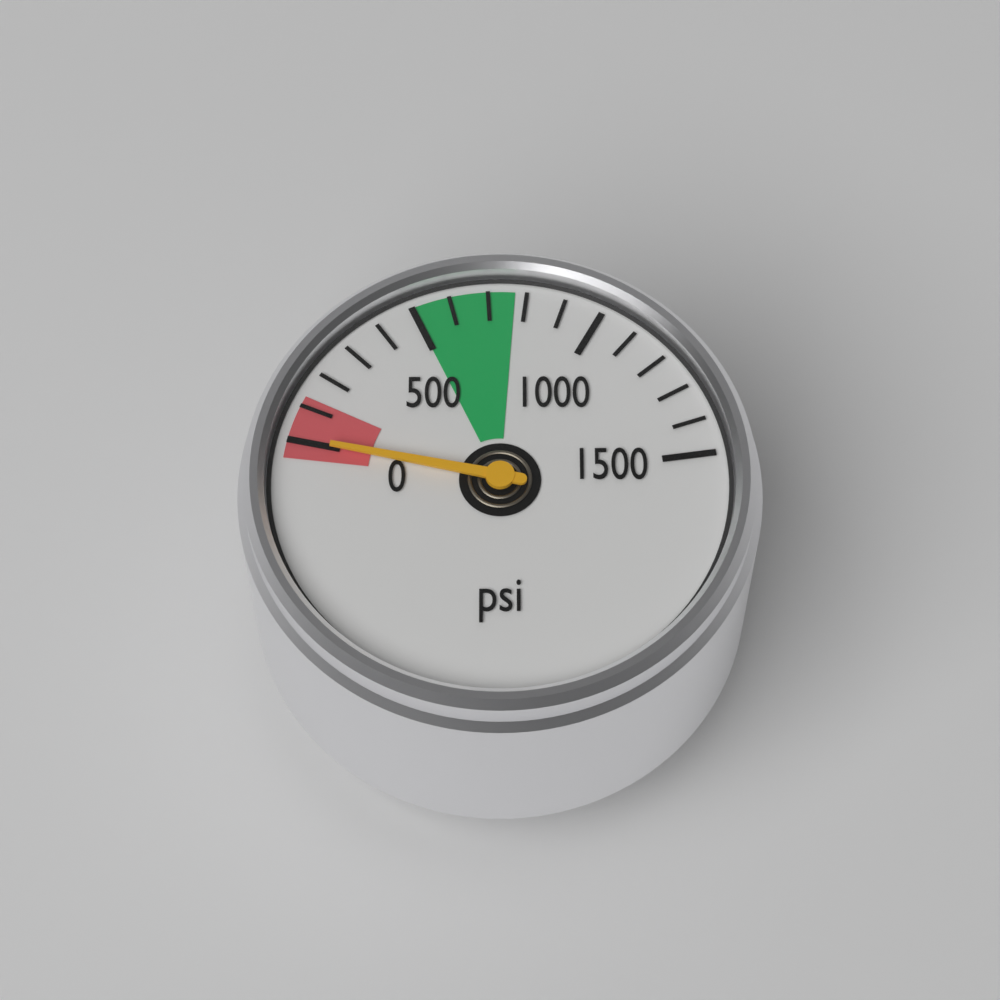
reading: 0 psi
